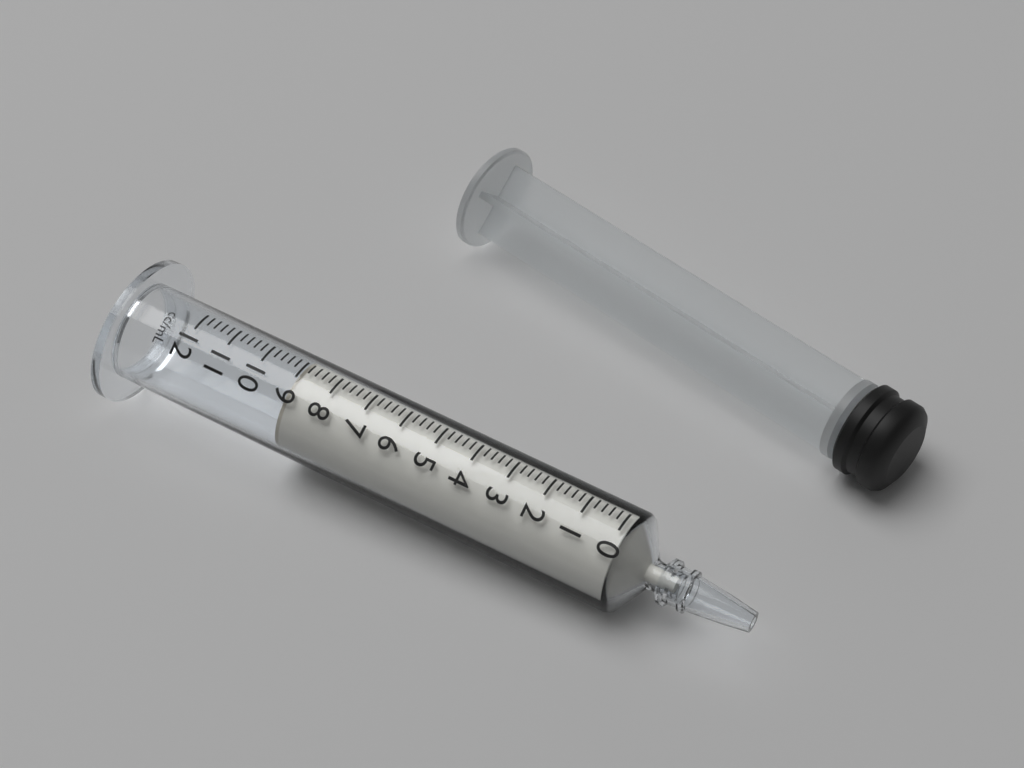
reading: 9.0 ml
